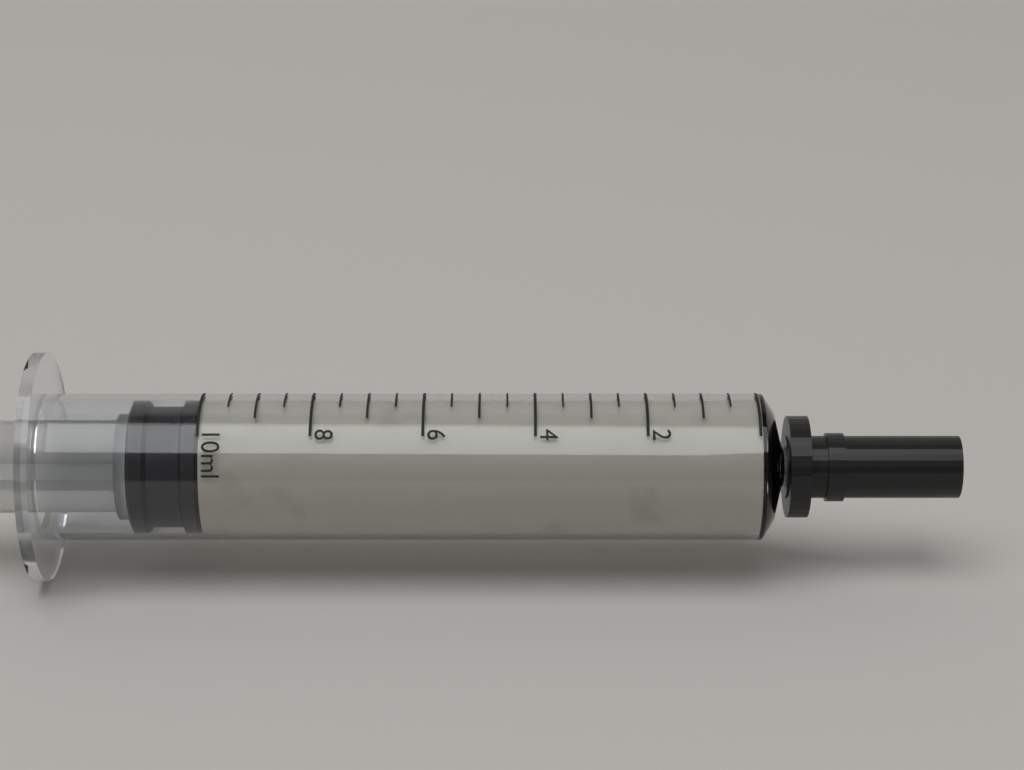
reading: 10.0 ml
